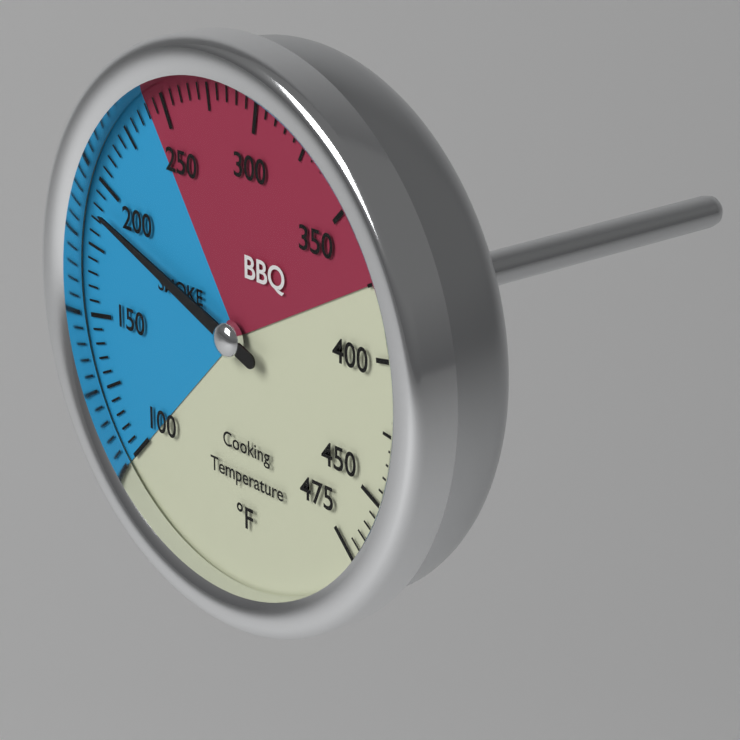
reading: 190 °F
